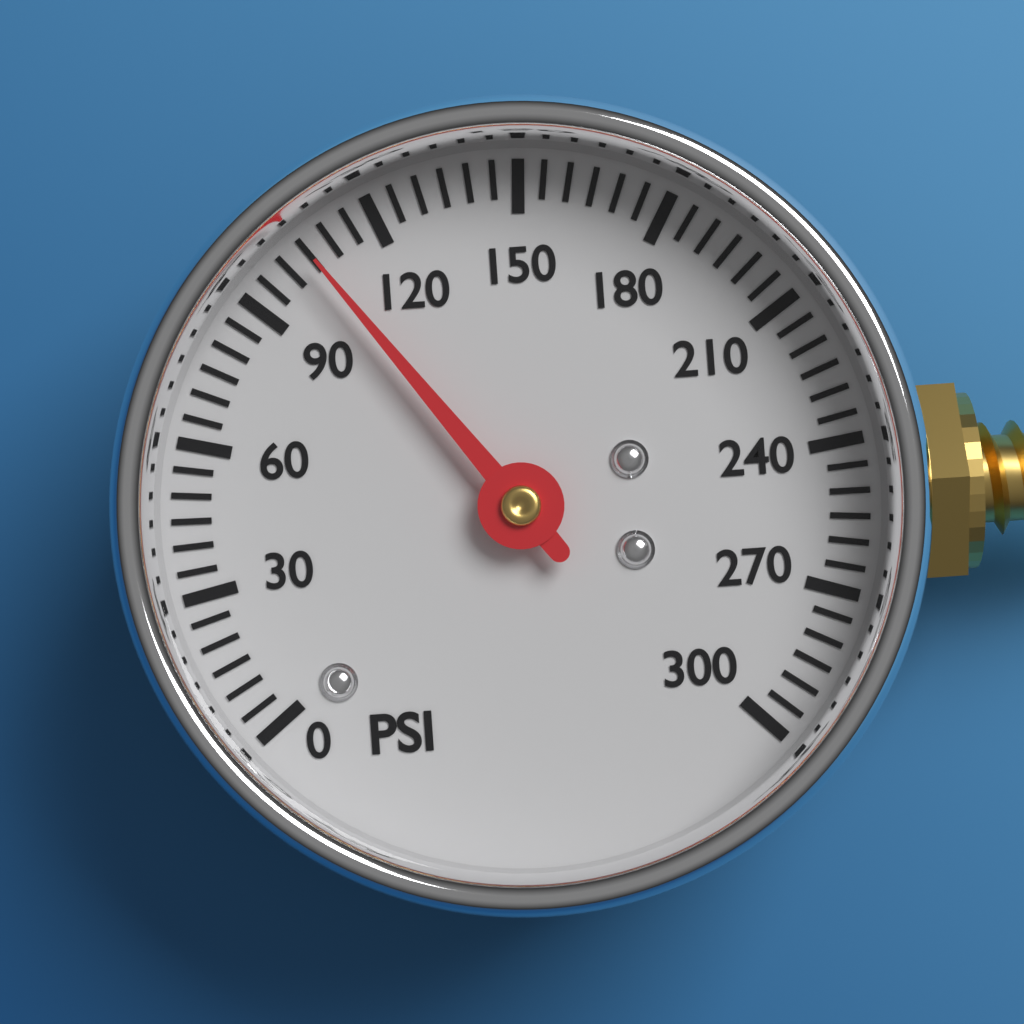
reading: 105 psi
